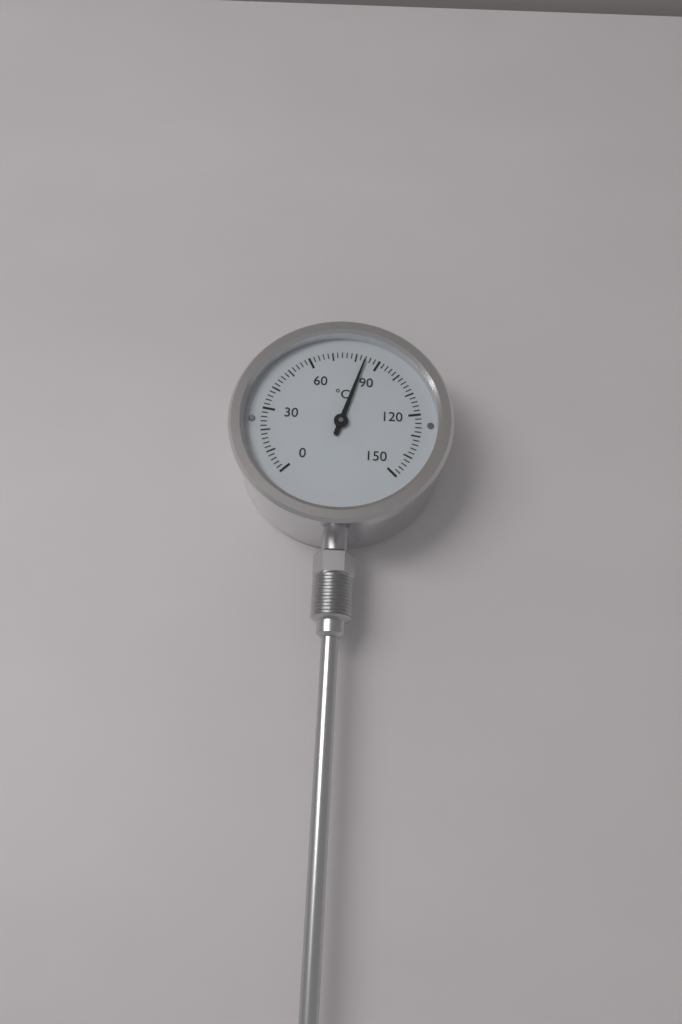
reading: 84 °C
